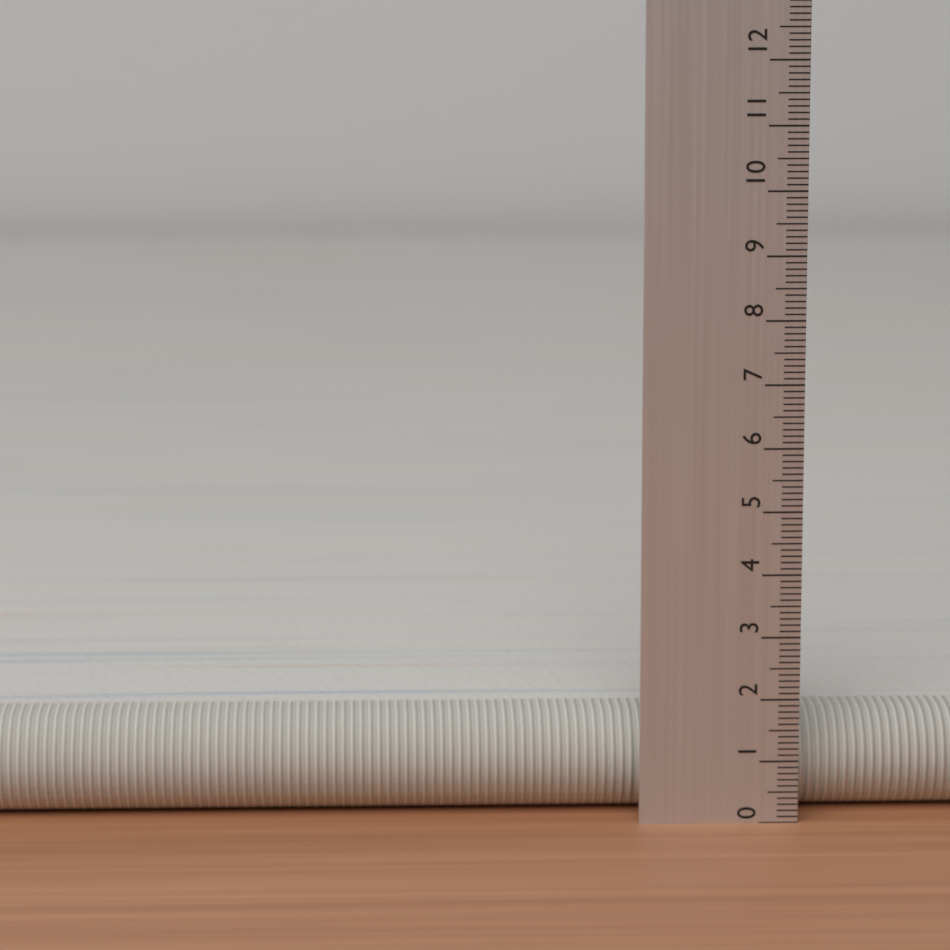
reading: 1.6 (no unit)
